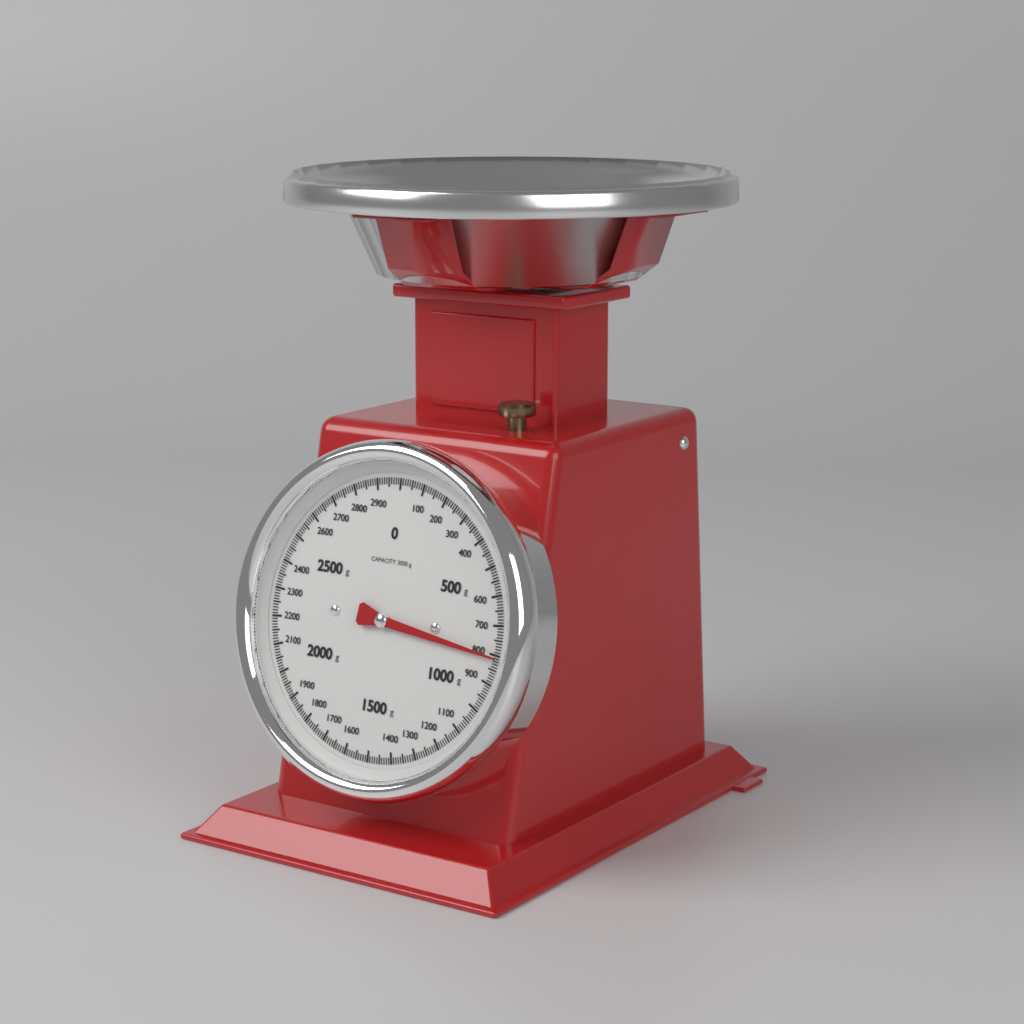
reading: 810 g
